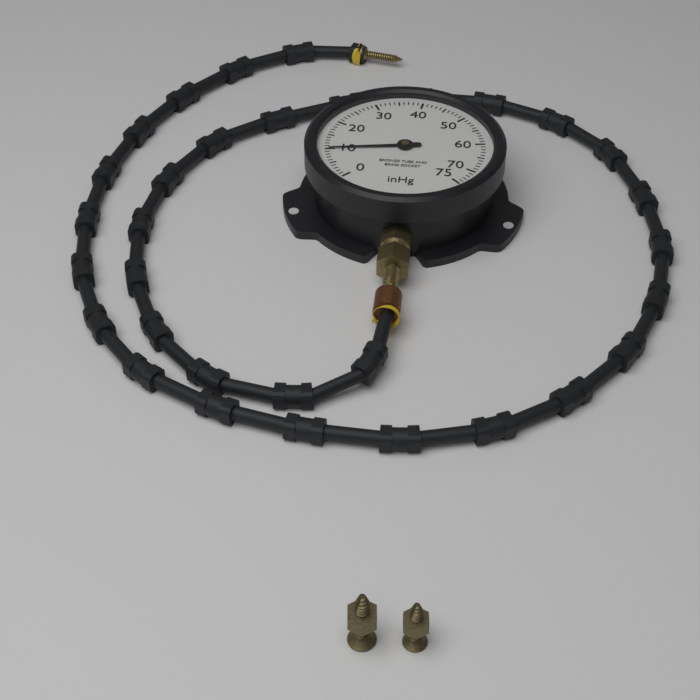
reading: 10 inHg
